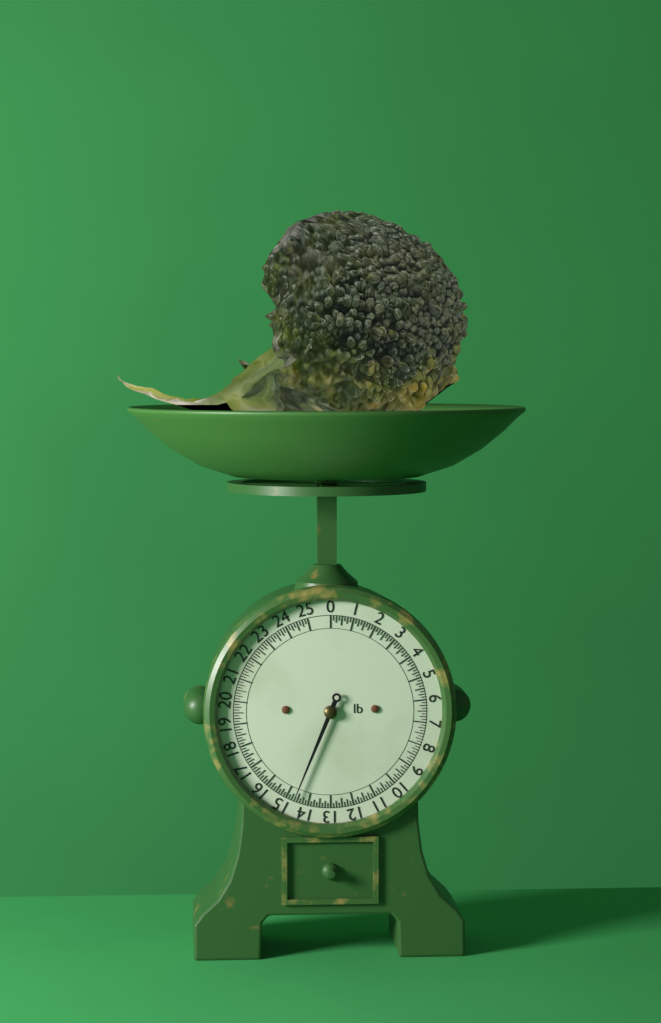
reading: 14.625 lb
